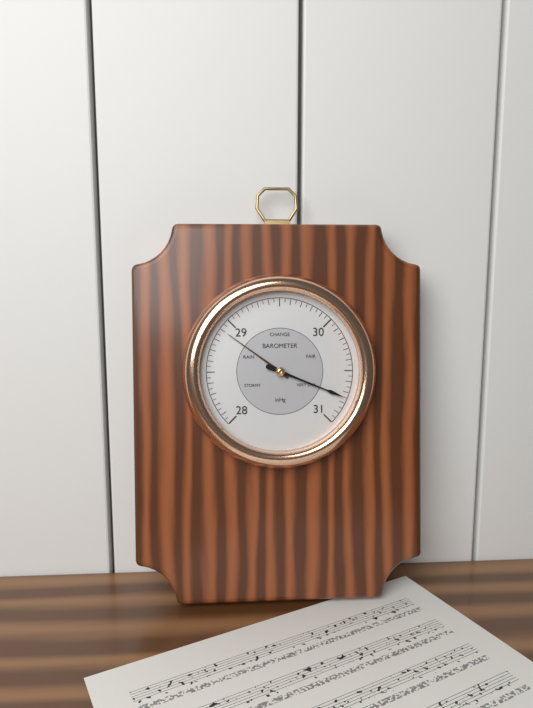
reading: 30.75 inHg
